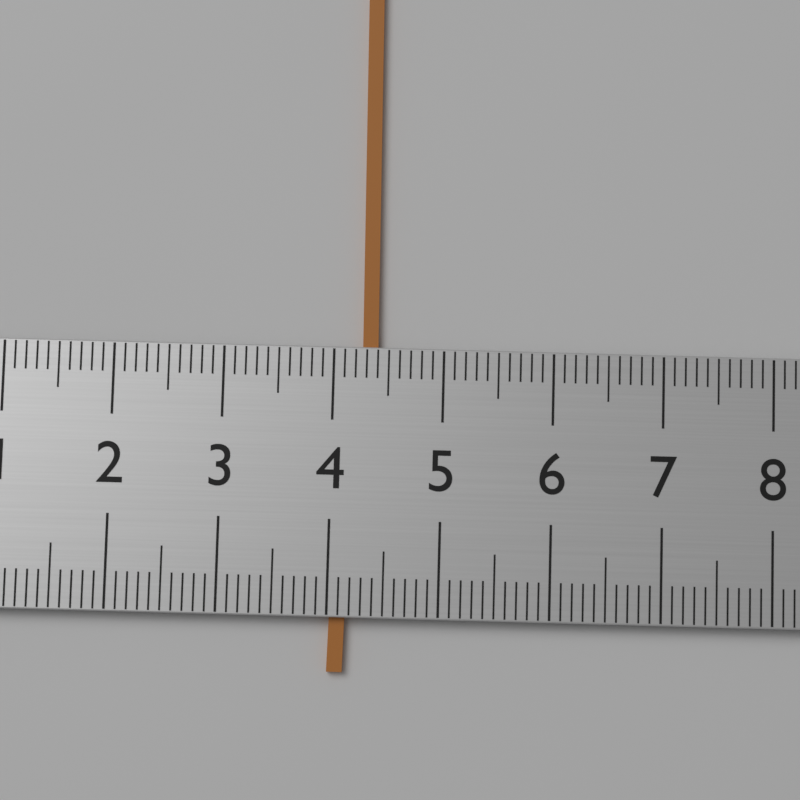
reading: 4.4 (no unit)
